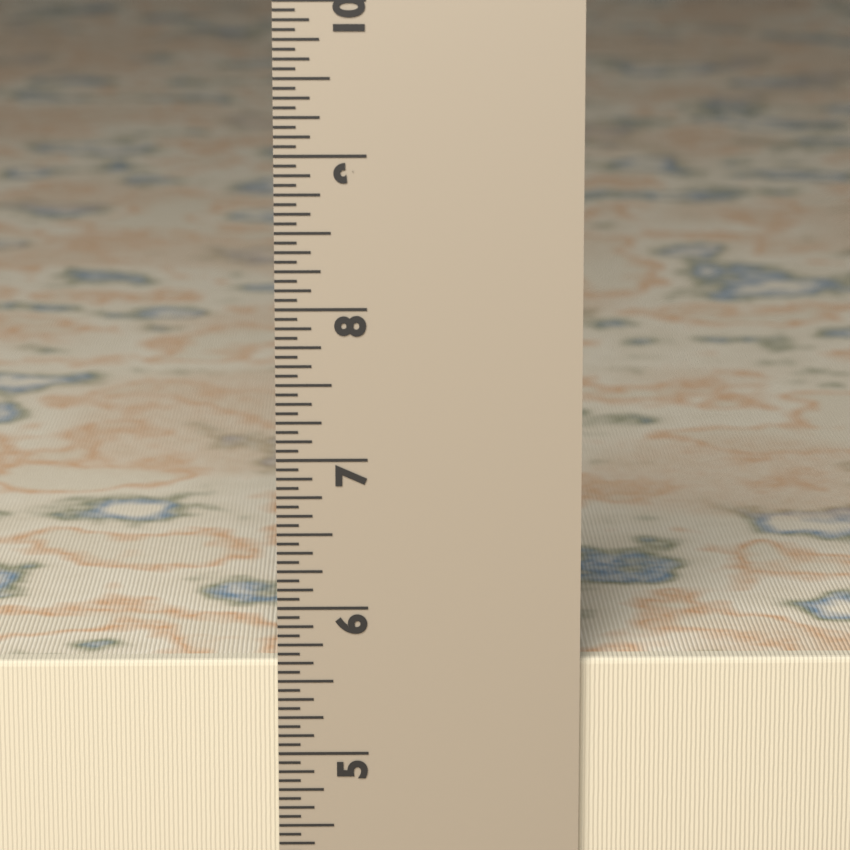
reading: 5.6250 in
